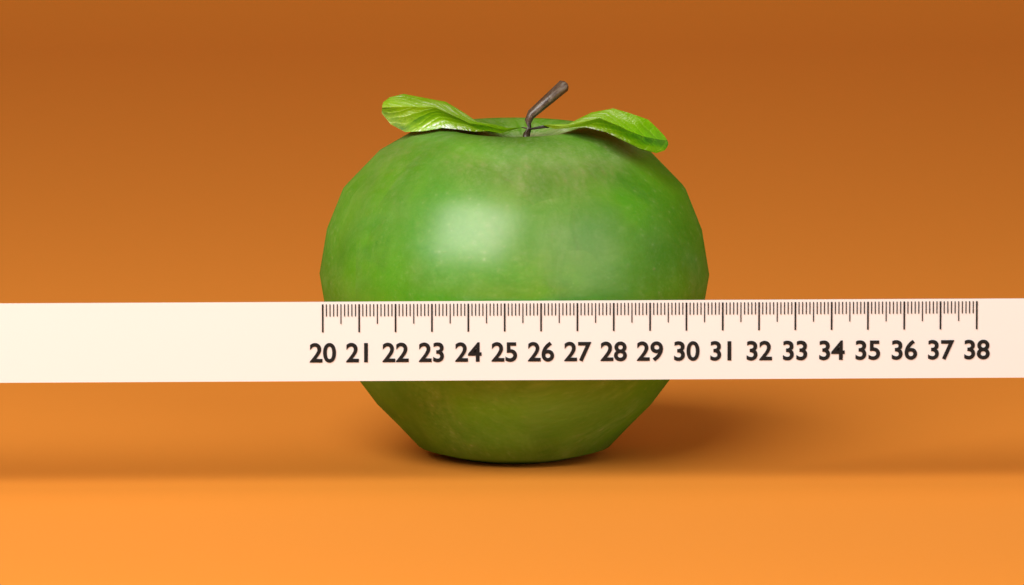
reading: 30.9 (no unit)
